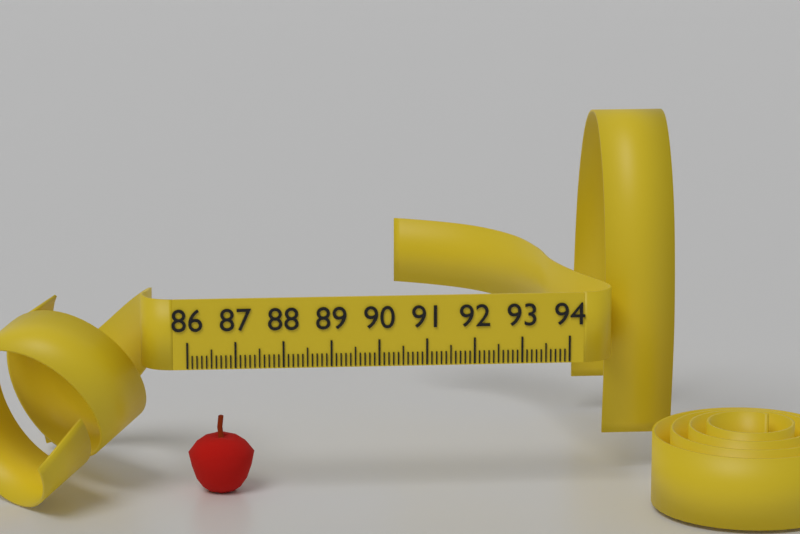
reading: 87.4 (no unit)
